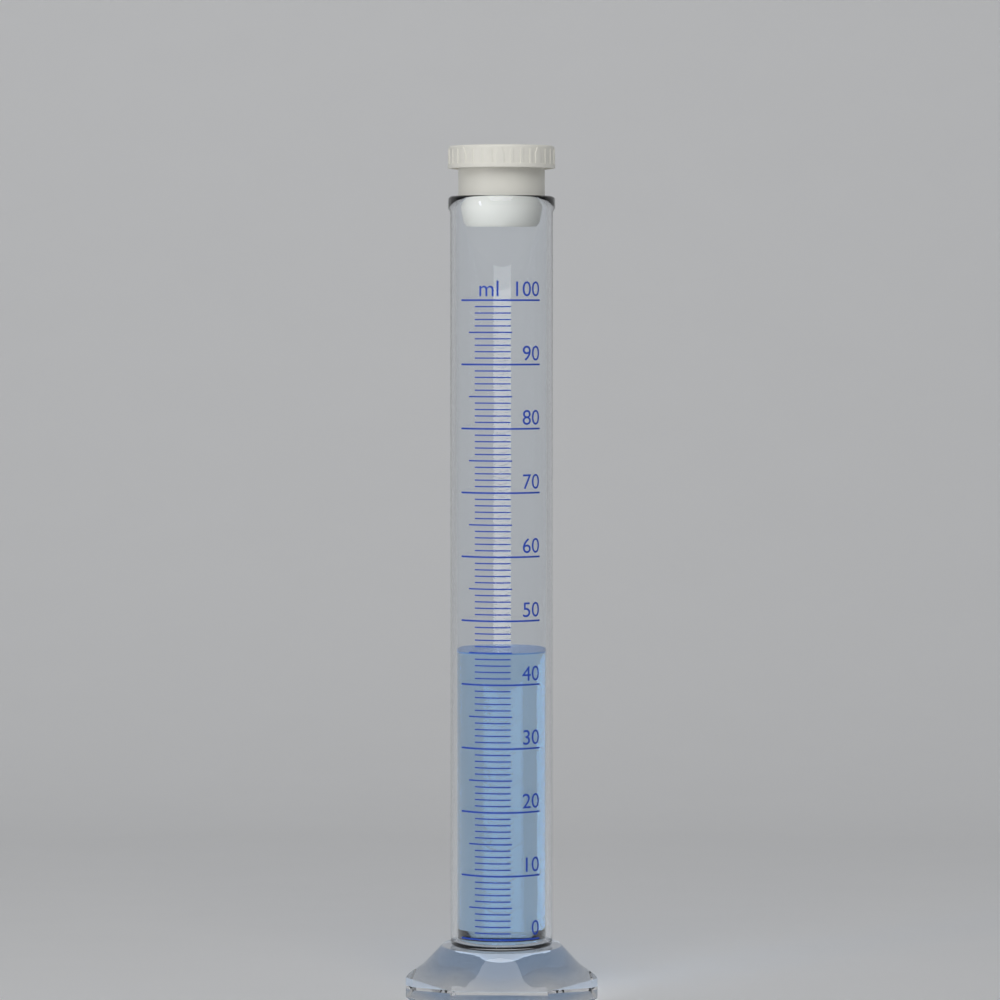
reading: 45 ml
